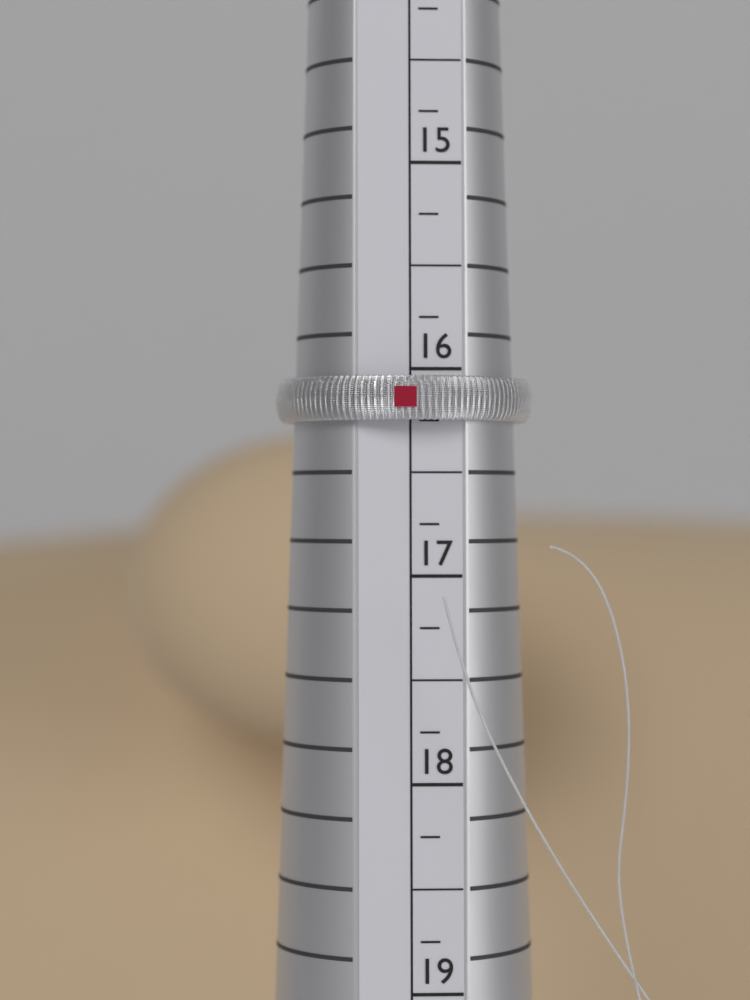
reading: 16.25 (no unit)
